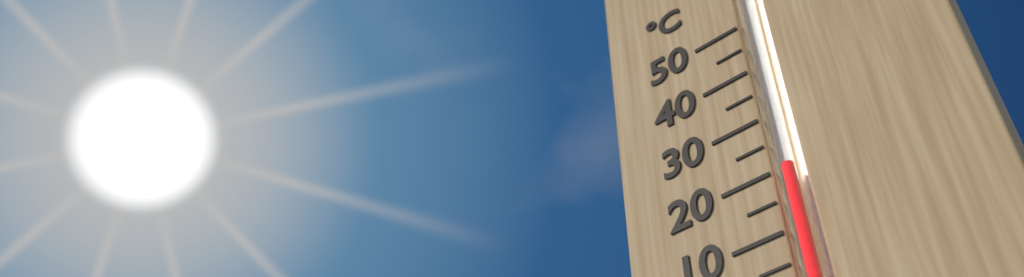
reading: 20 °C
